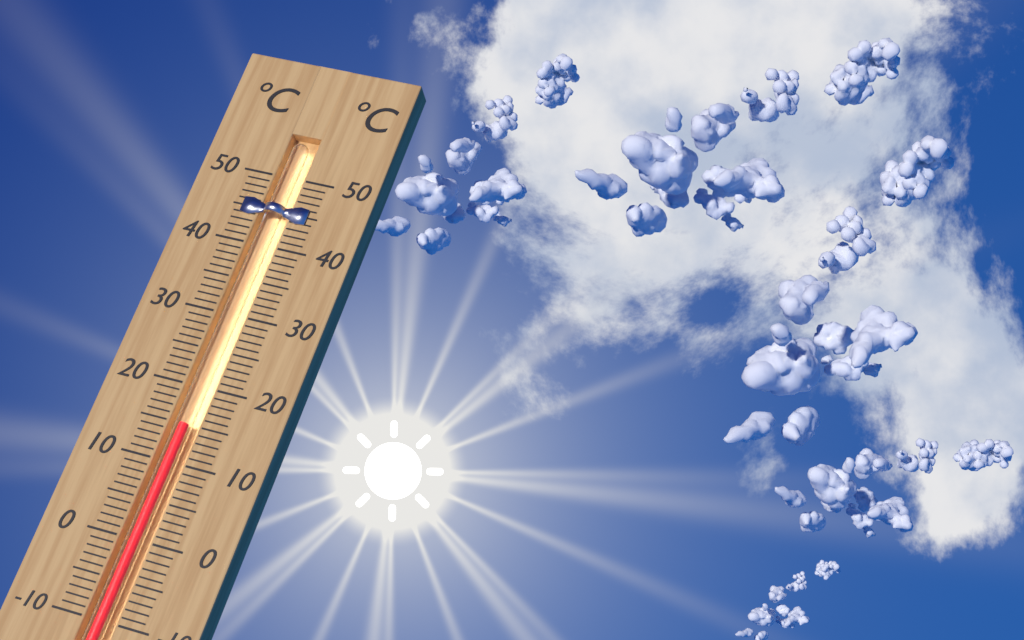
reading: 15 °C
